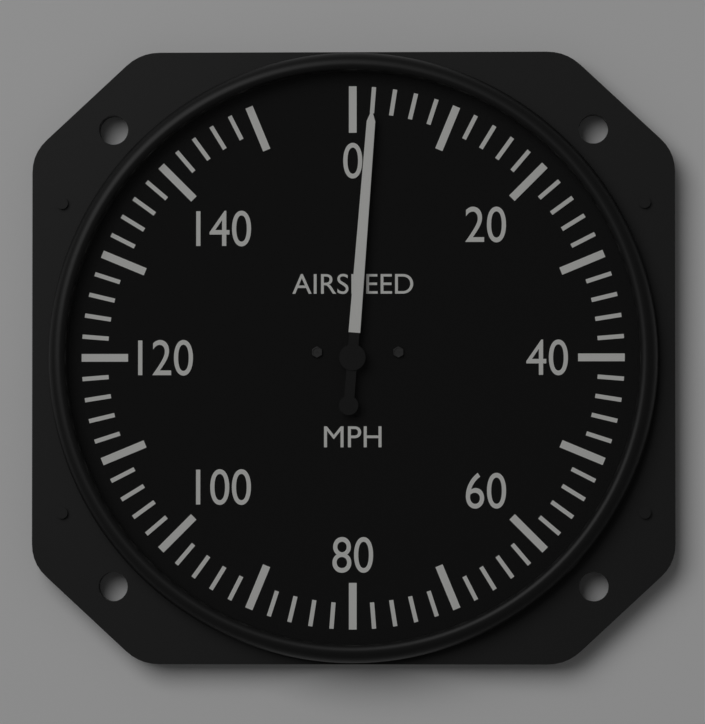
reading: 2 mph
